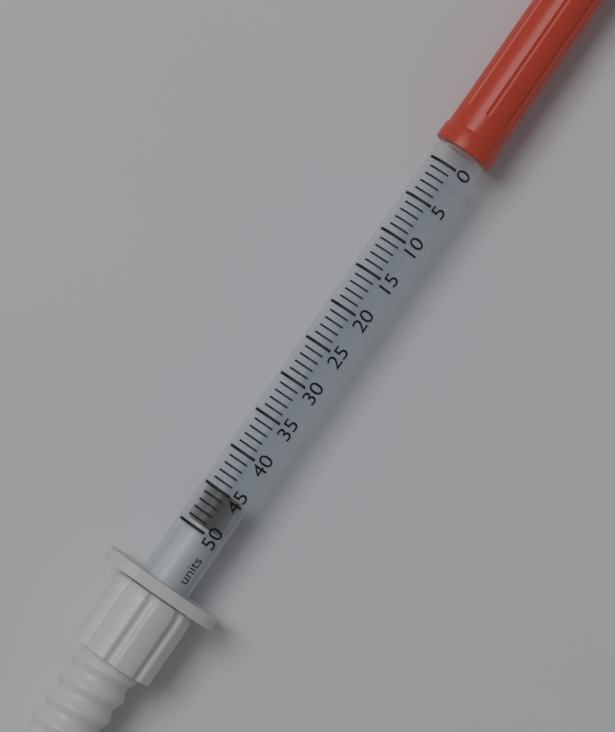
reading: 45 units
